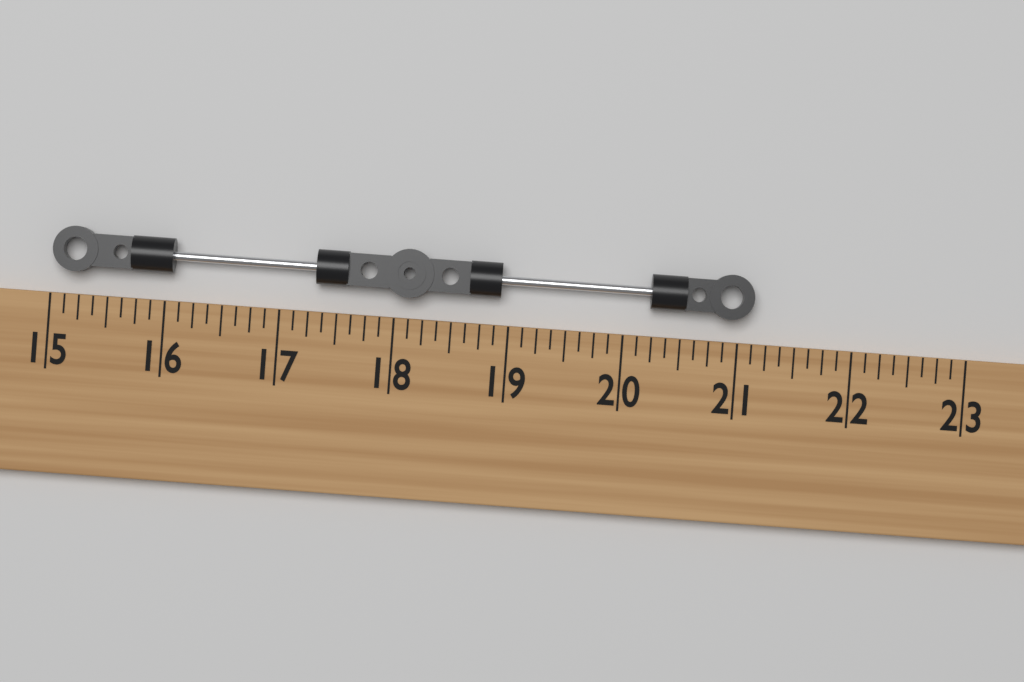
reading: 21.125 (no unit)
